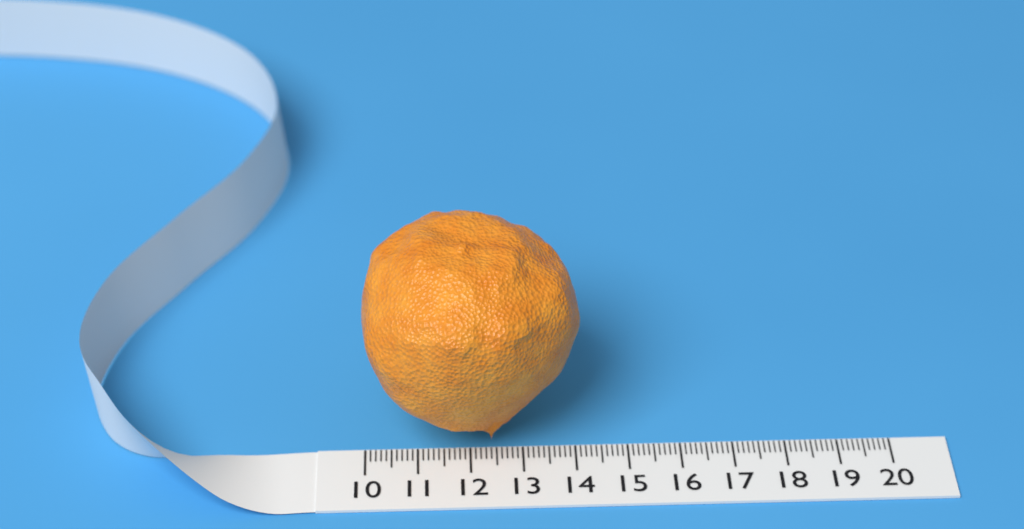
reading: 14.1 (no unit)
